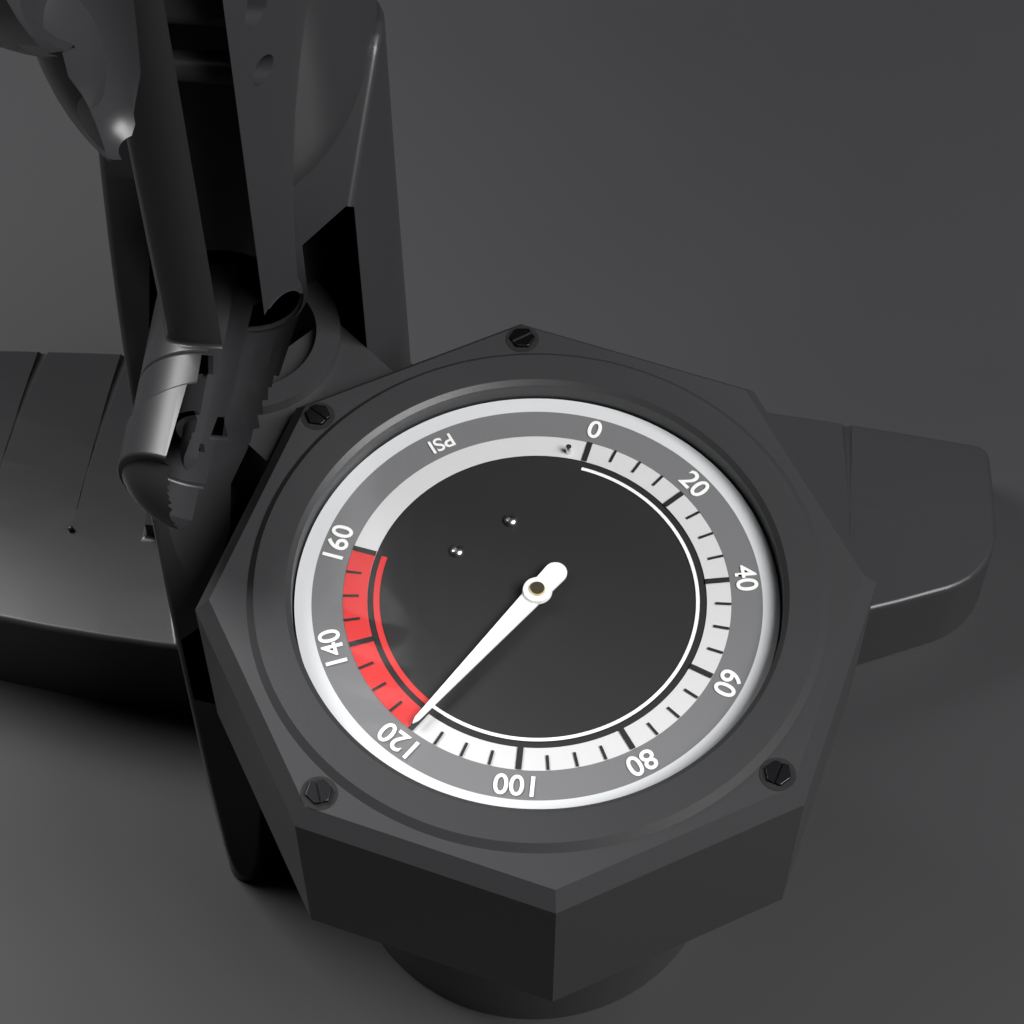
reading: 120 psi
